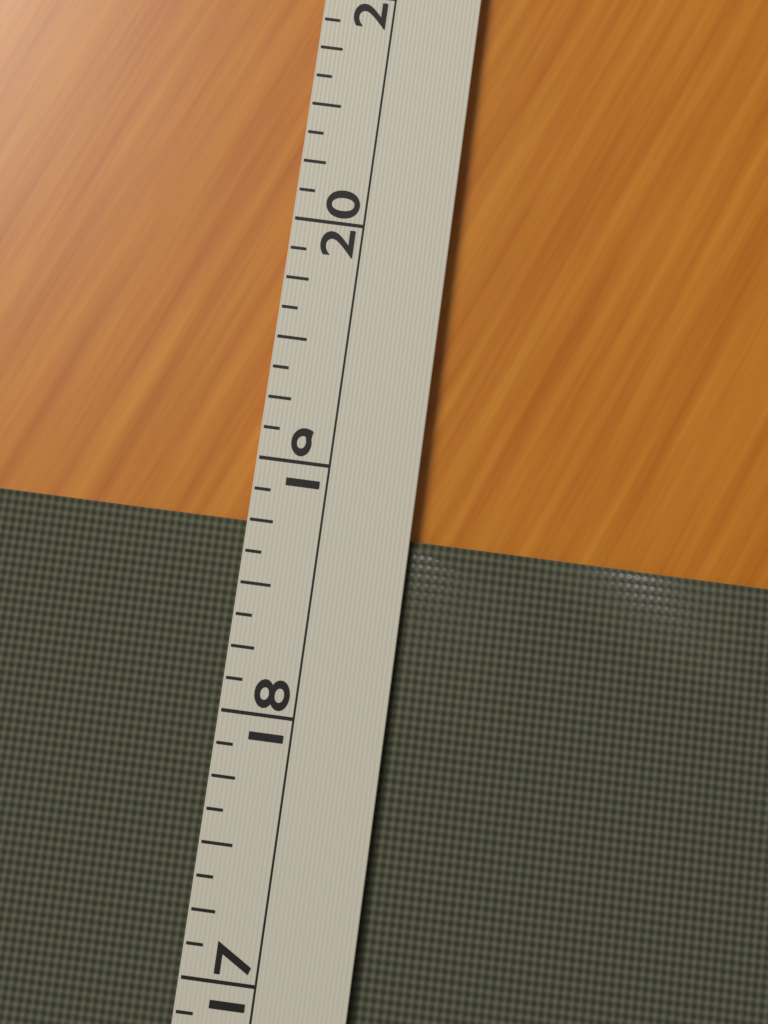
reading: 18.750 (no unit)
